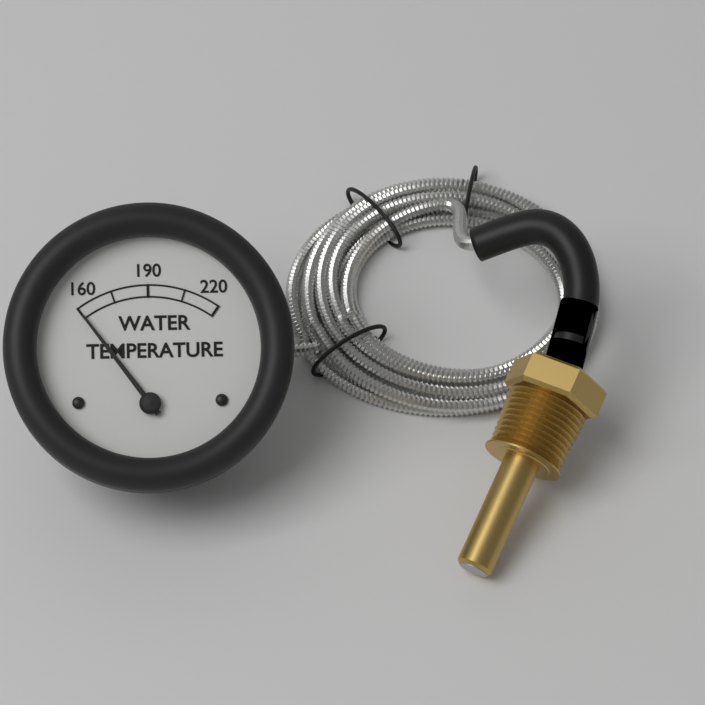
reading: 160 (no unit)
